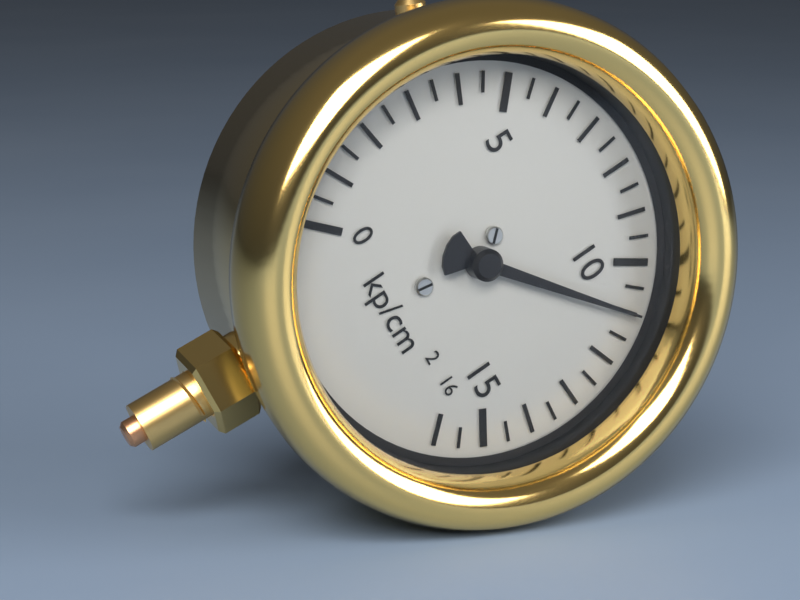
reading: 11.0 kp/cm²
